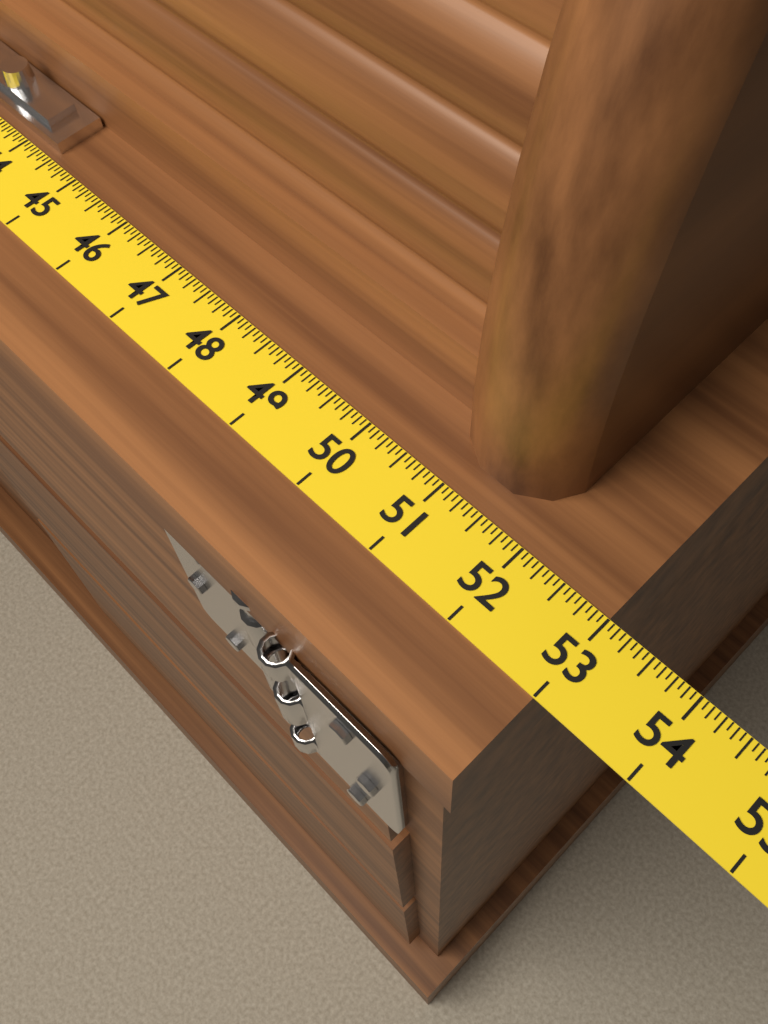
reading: 53.0000 (no unit)
